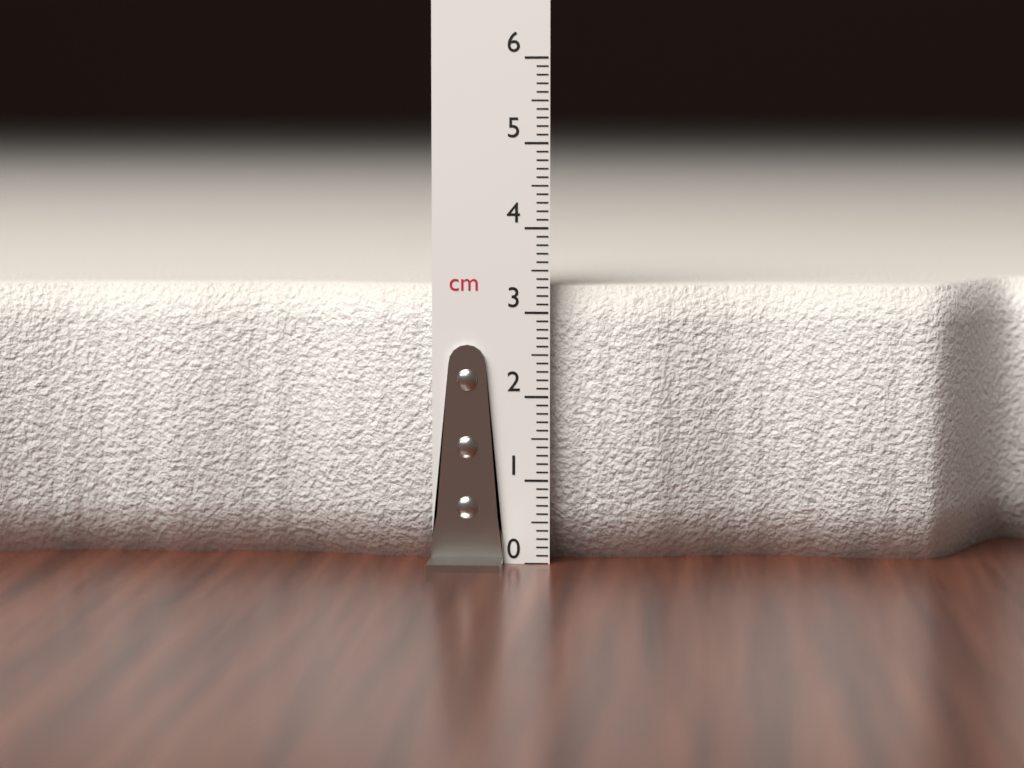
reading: 3.3 cm
